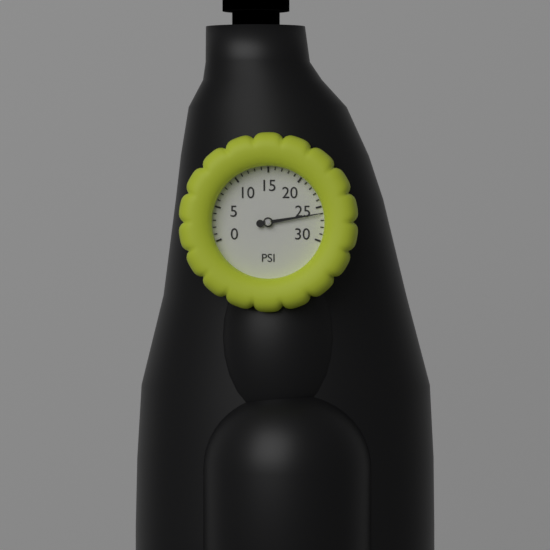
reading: 26 psi
